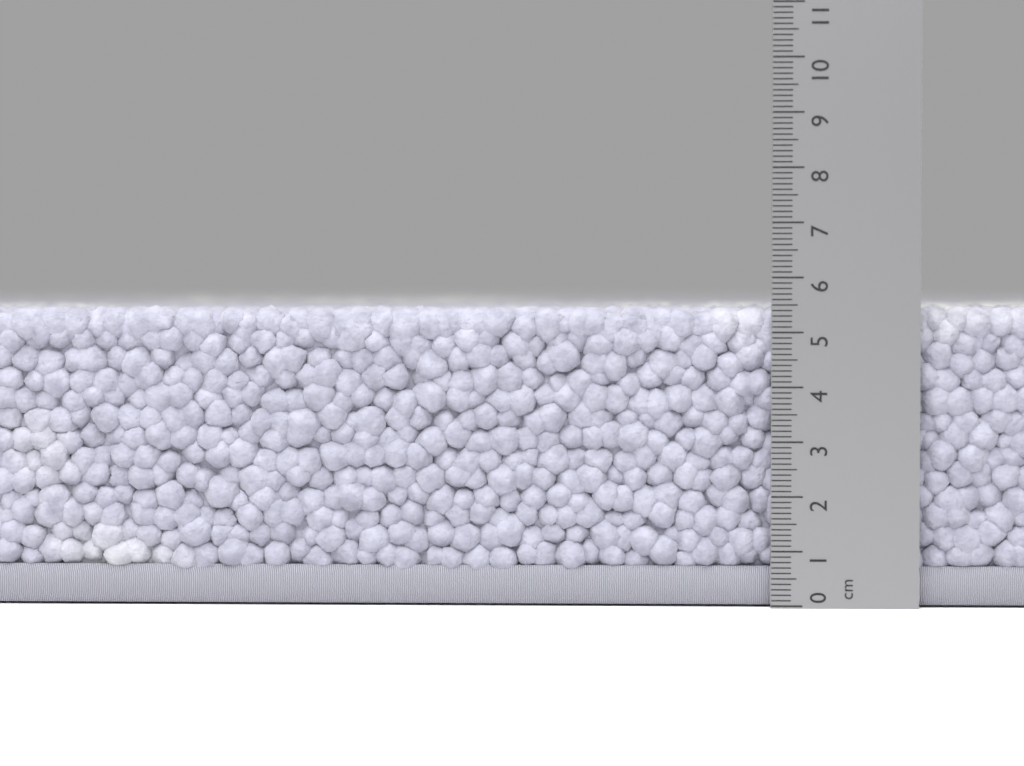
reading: 5.5 cm
